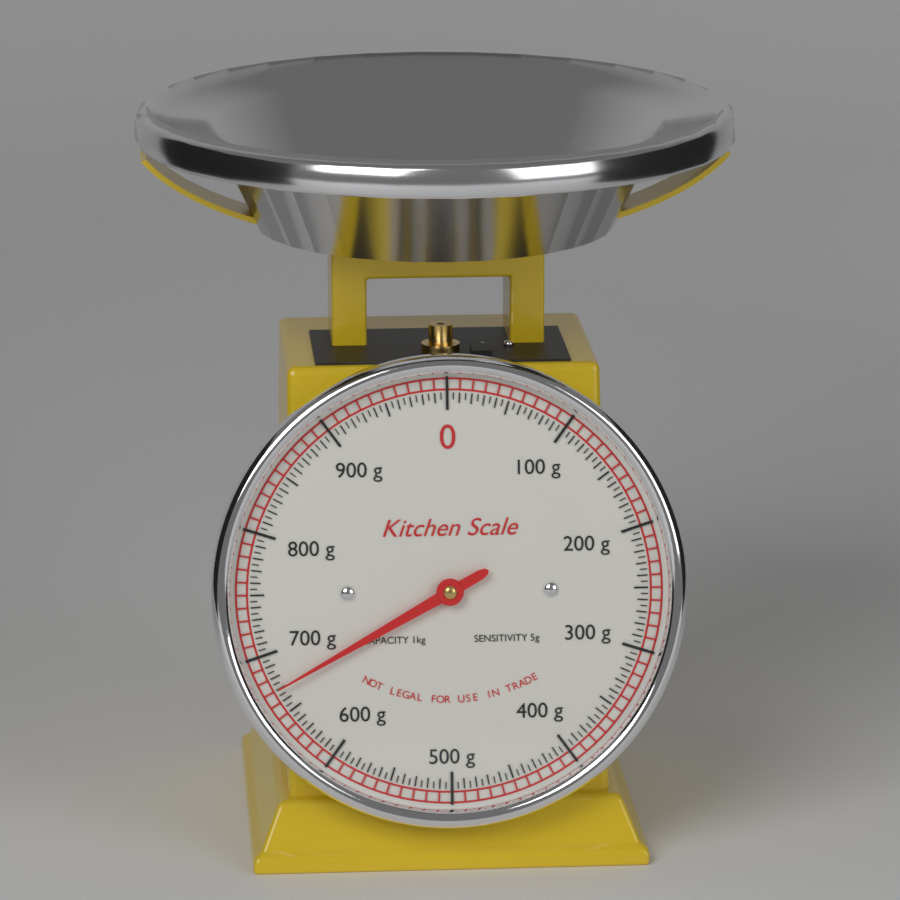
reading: 670 g
